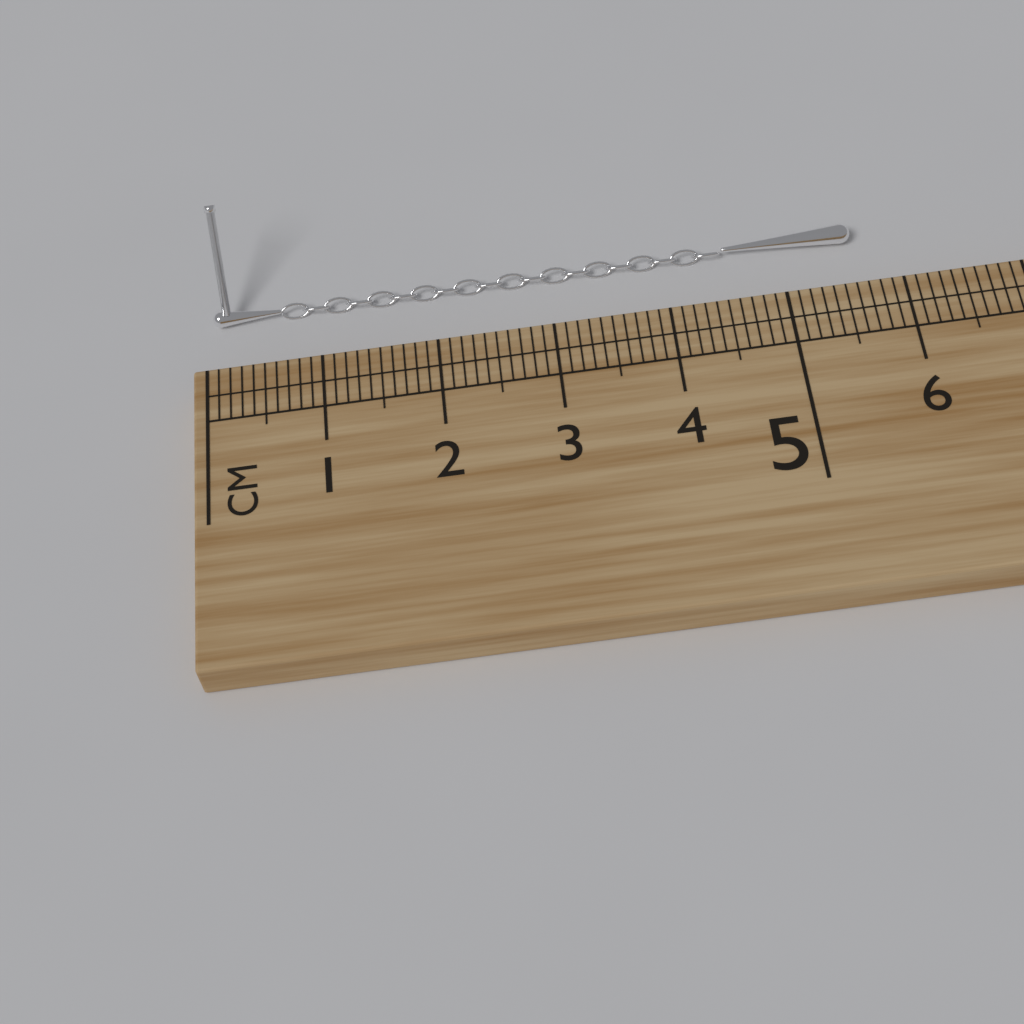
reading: 5.7 cm
